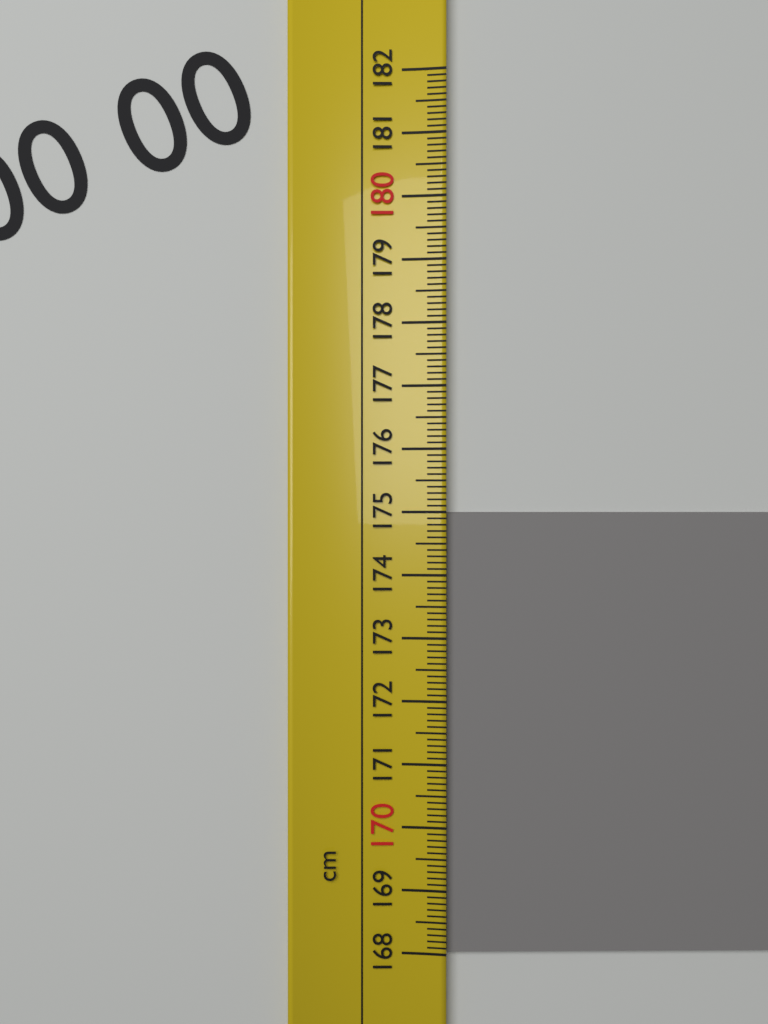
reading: 175.0 cm
